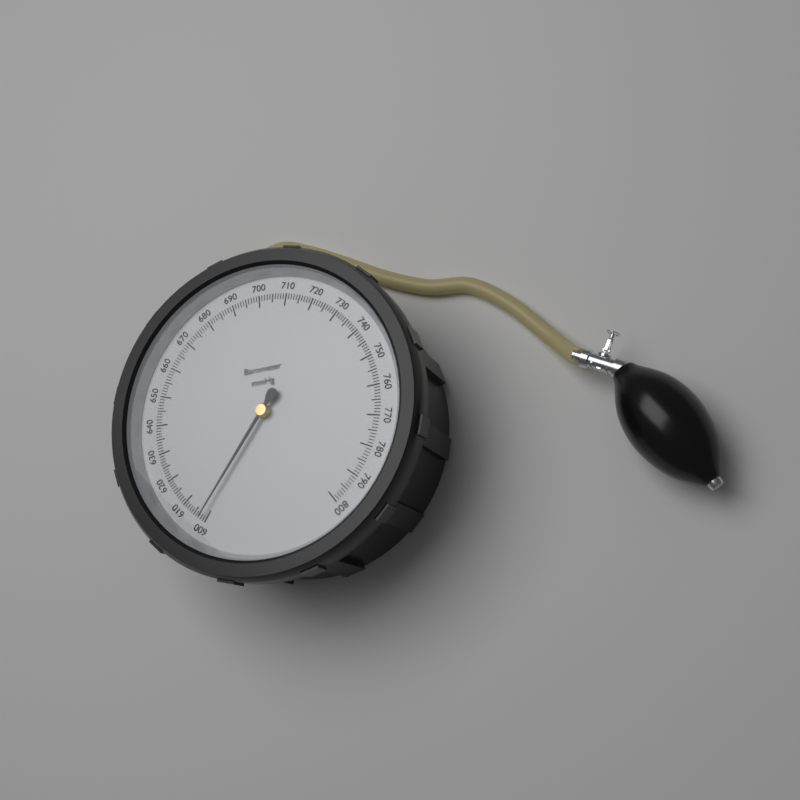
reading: 602 mmHg
